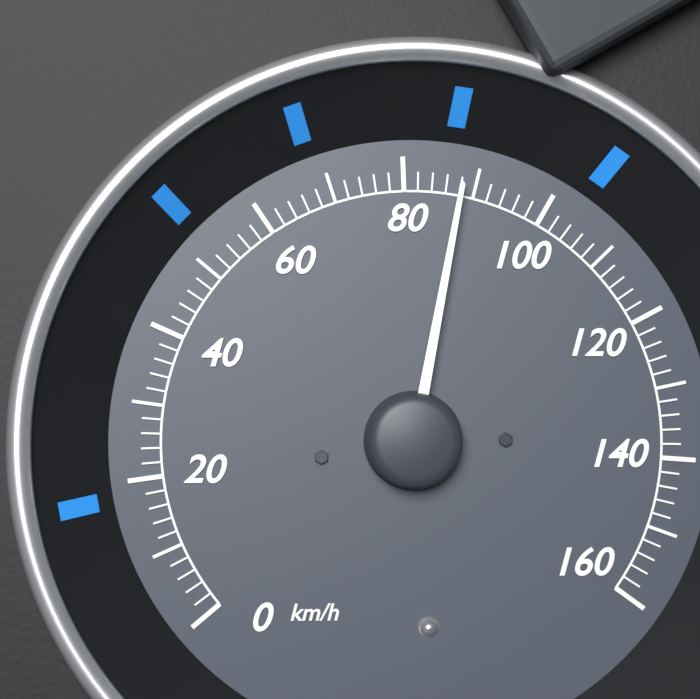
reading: 88 km/h
